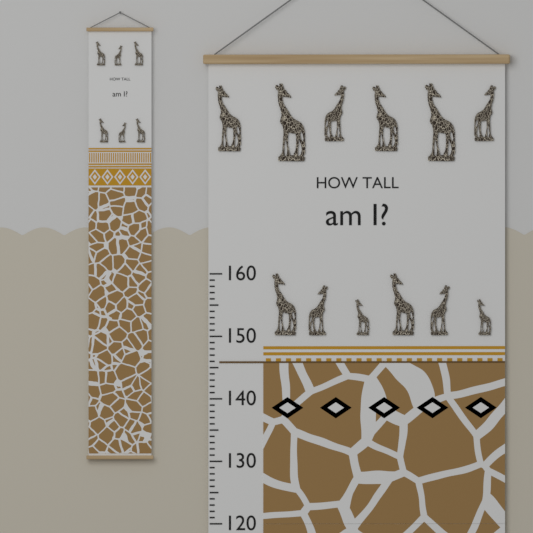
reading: 146 (no unit)
